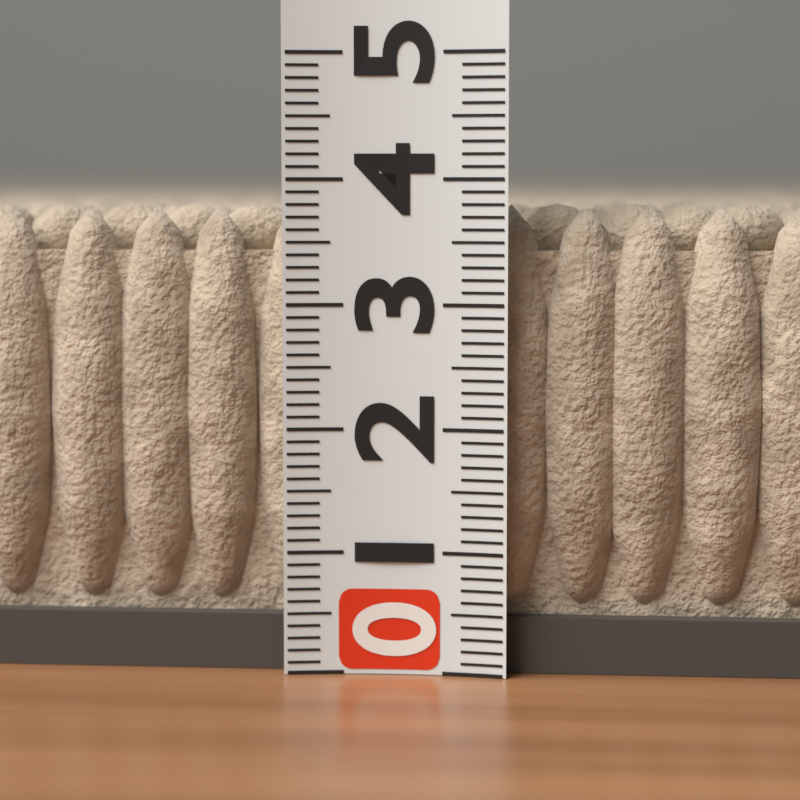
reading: 3.8 (no unit)
